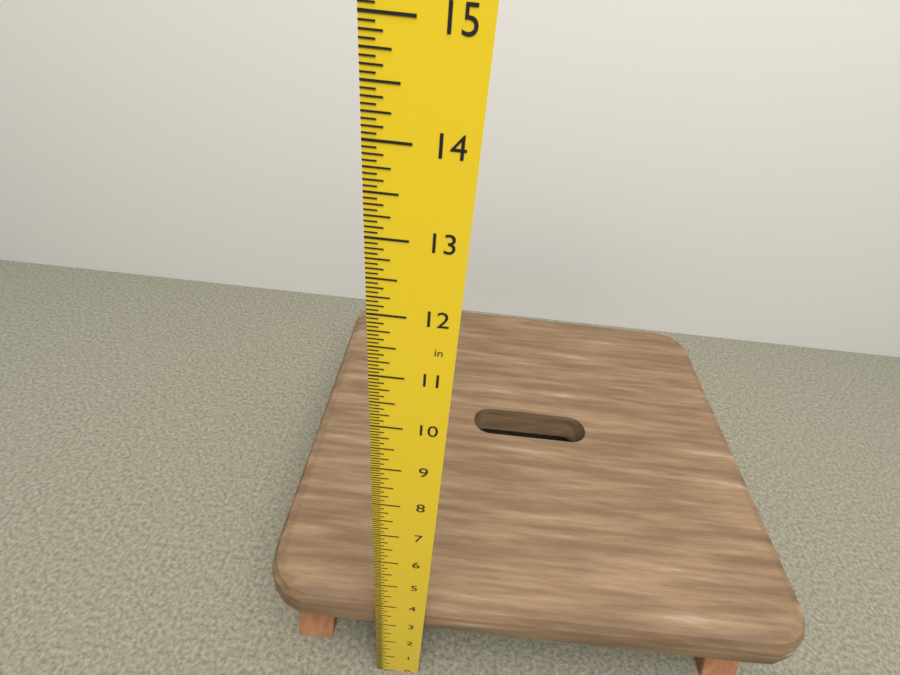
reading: 3.5625 in
